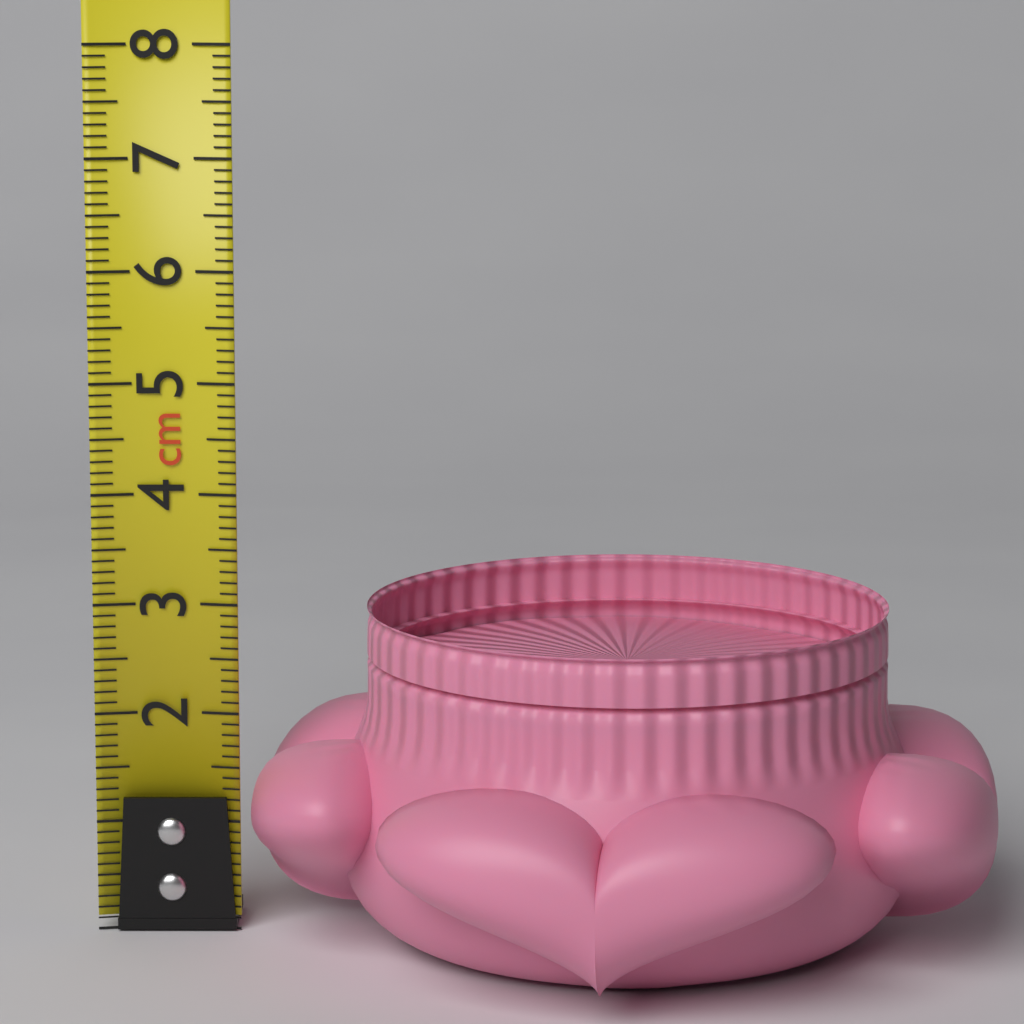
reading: 3.0 cm
